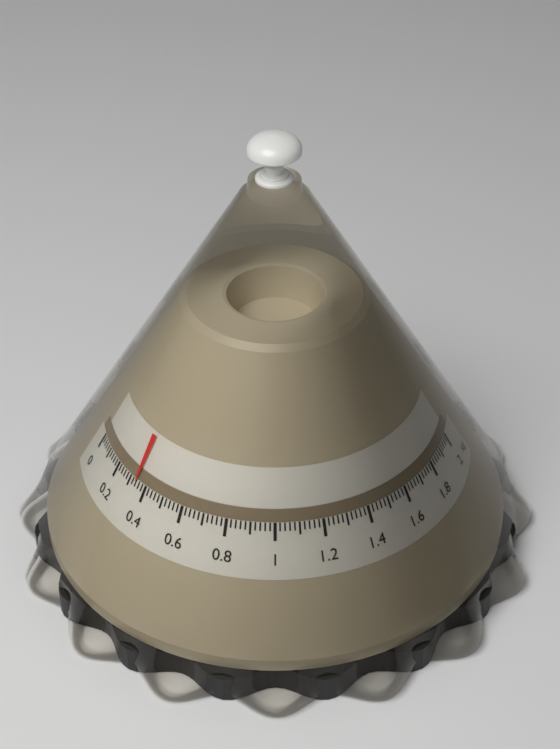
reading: 0.34 kg
